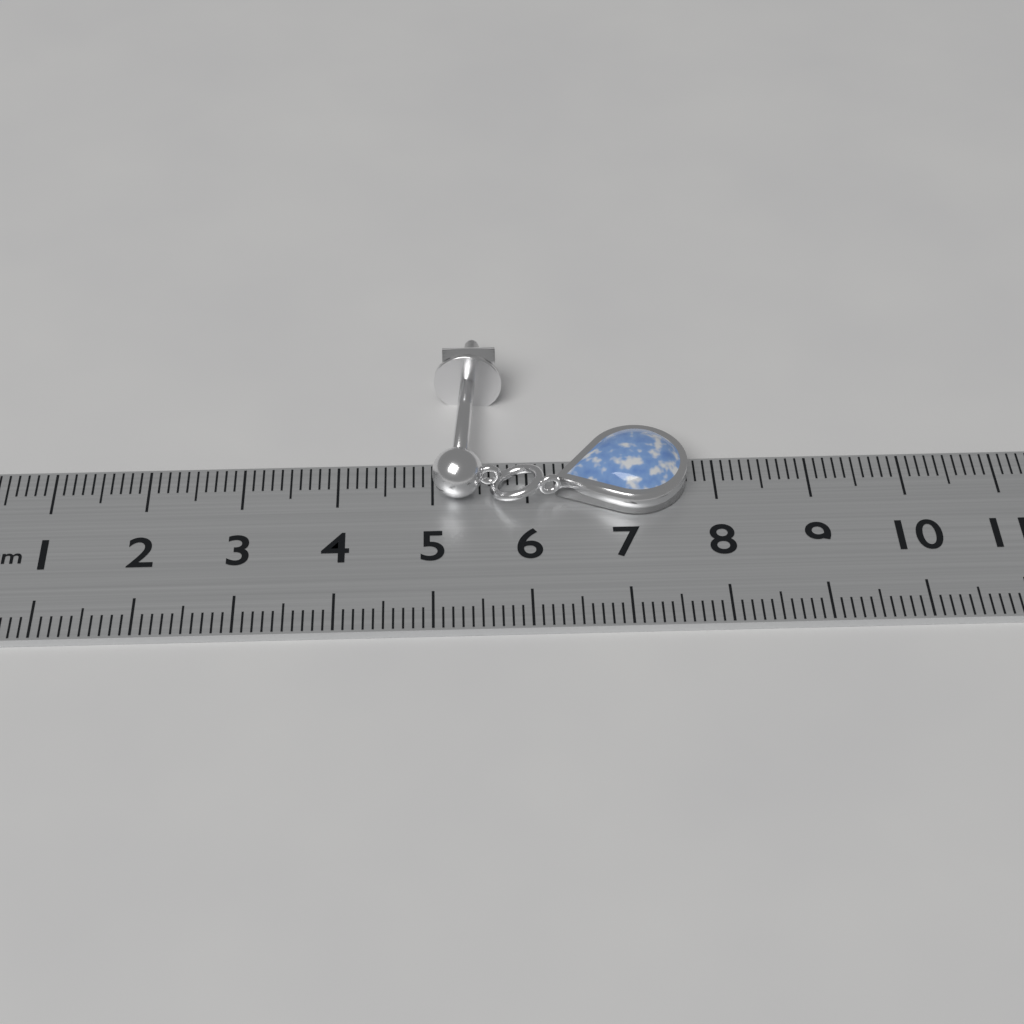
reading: 7.7 cm
